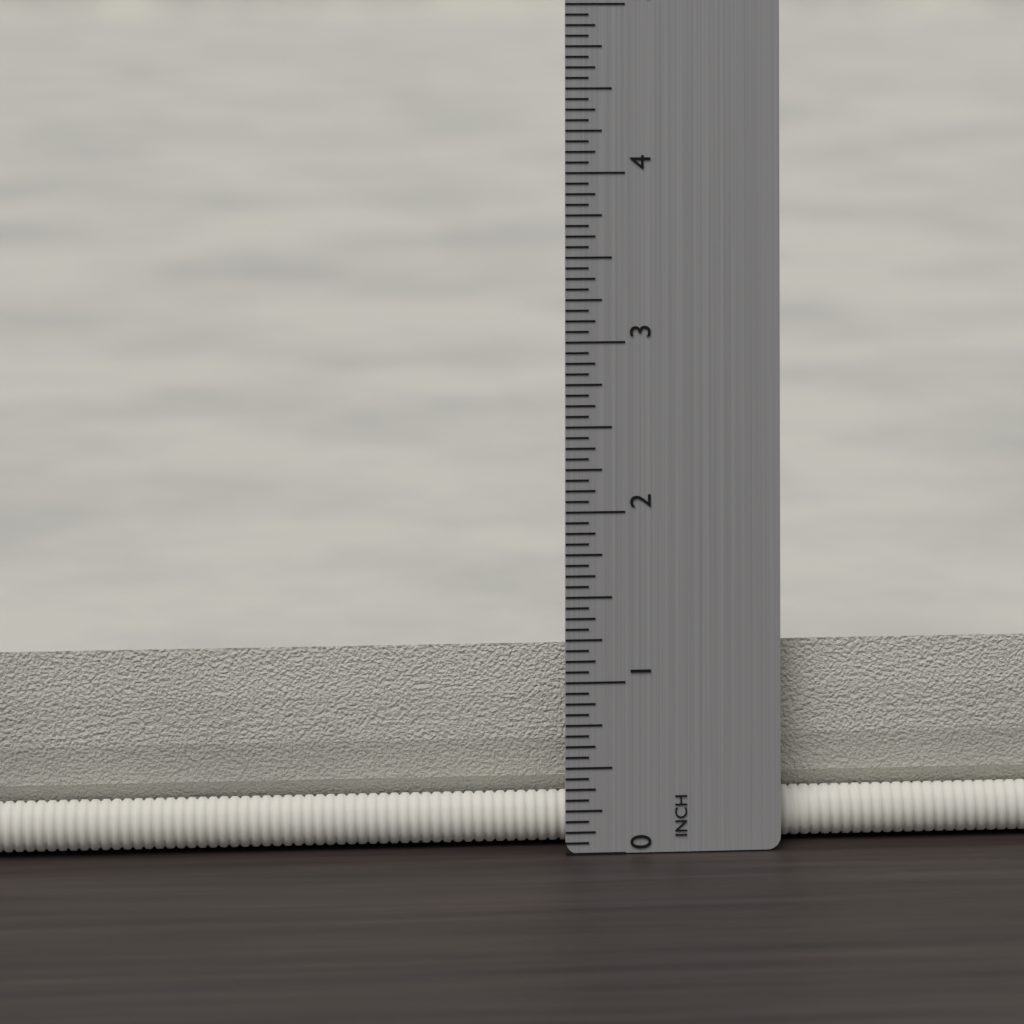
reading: 1.1875 in
